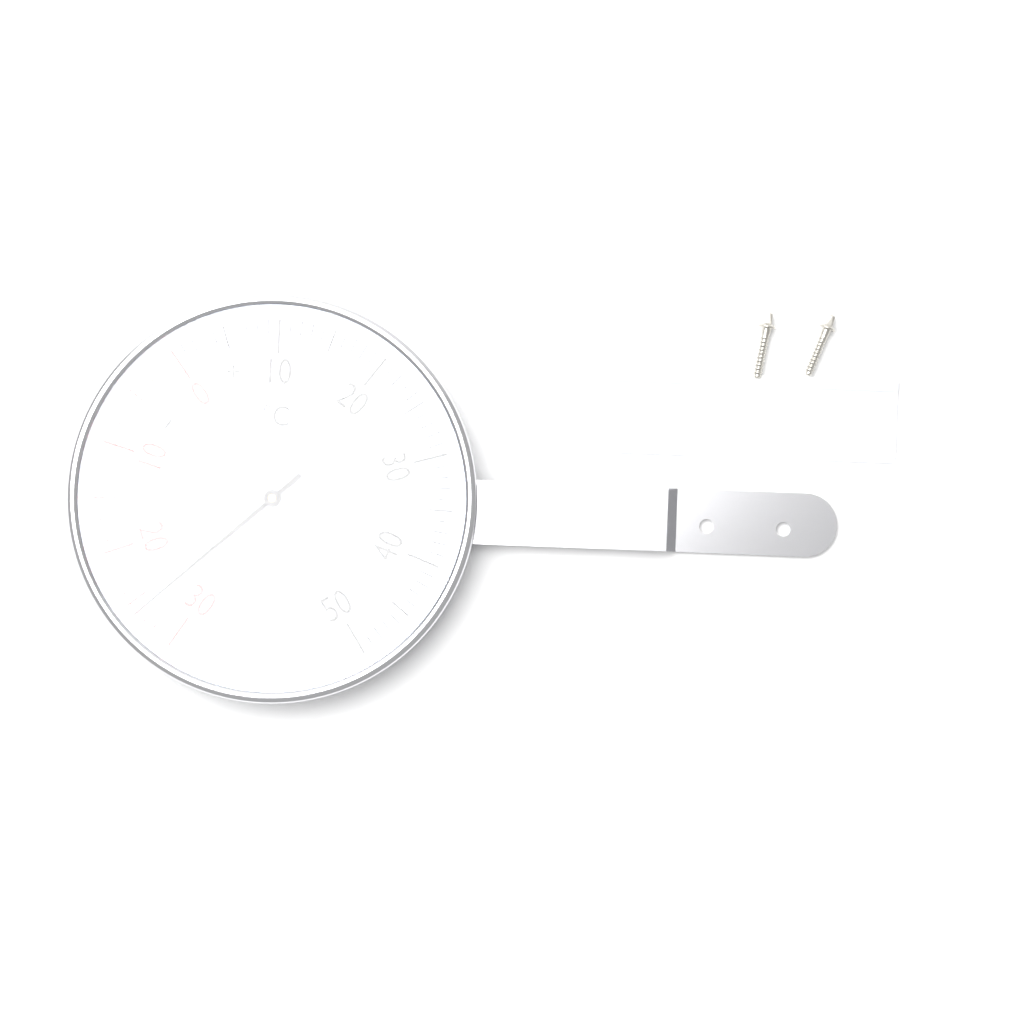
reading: -26 °C
